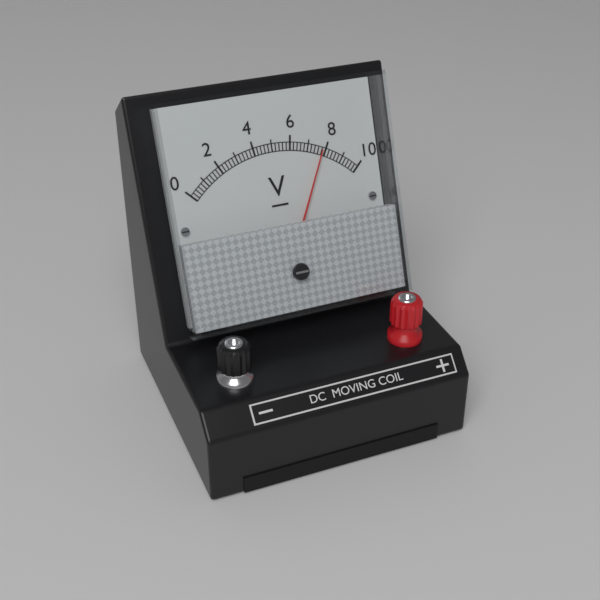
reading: 7.8 V
